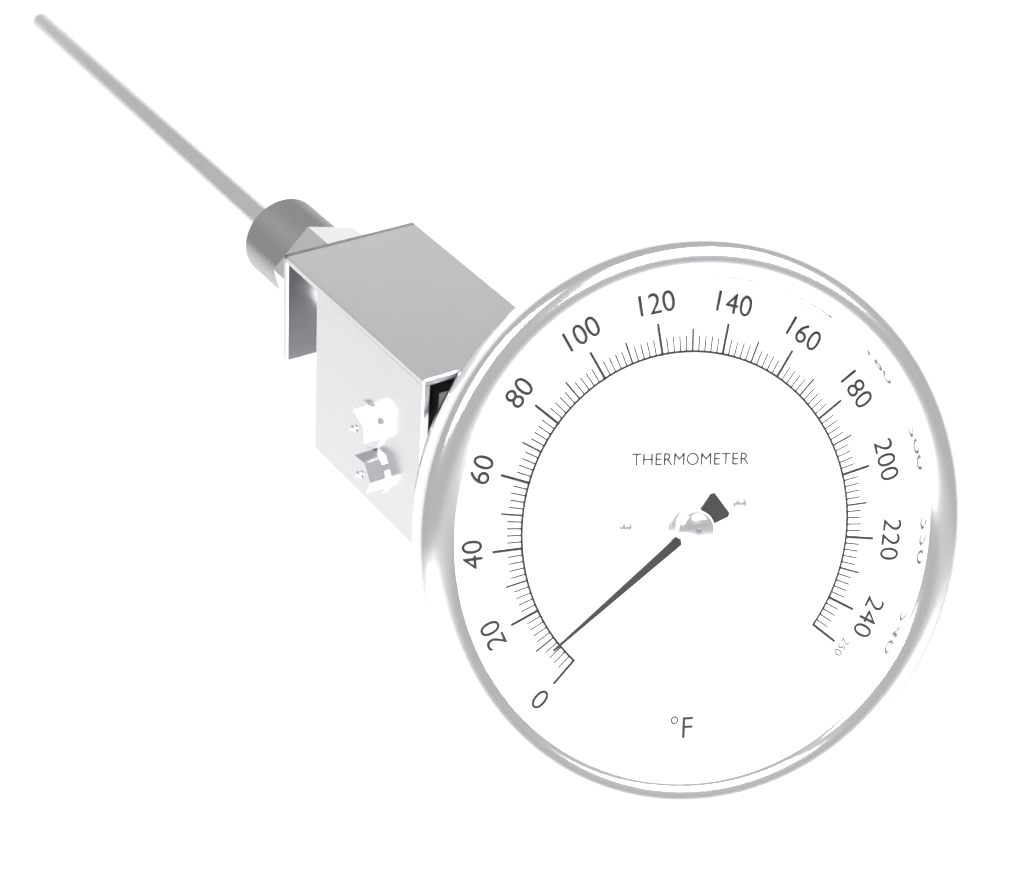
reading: 8 °F
